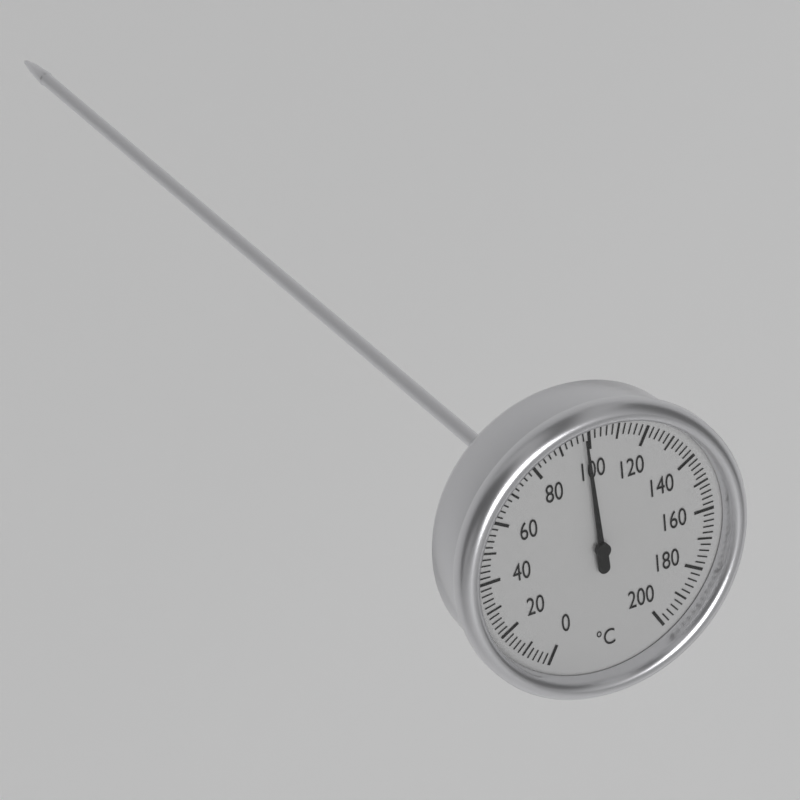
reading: 98 °C
